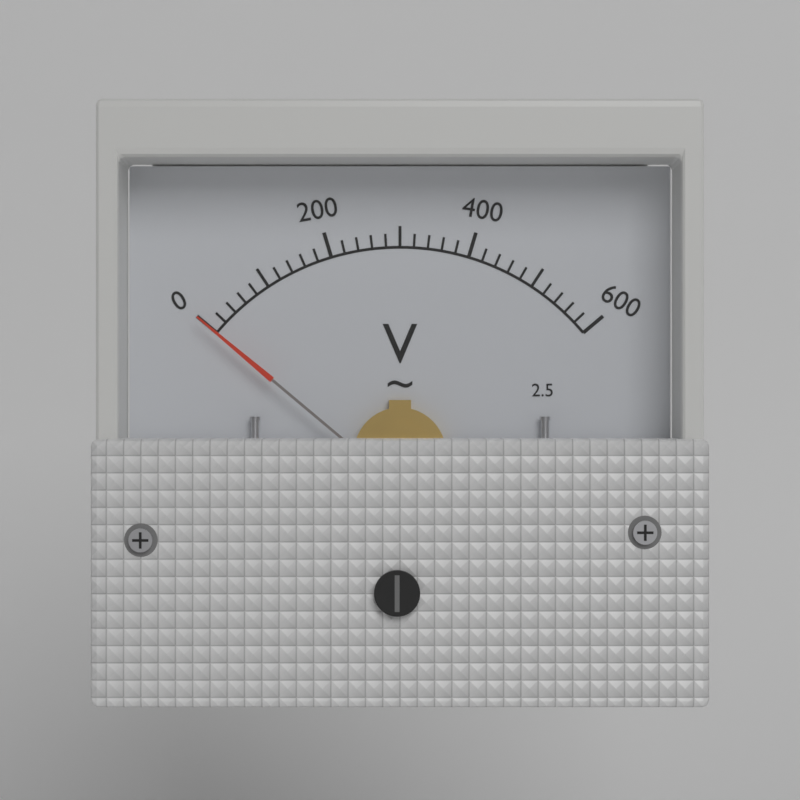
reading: 0 V
